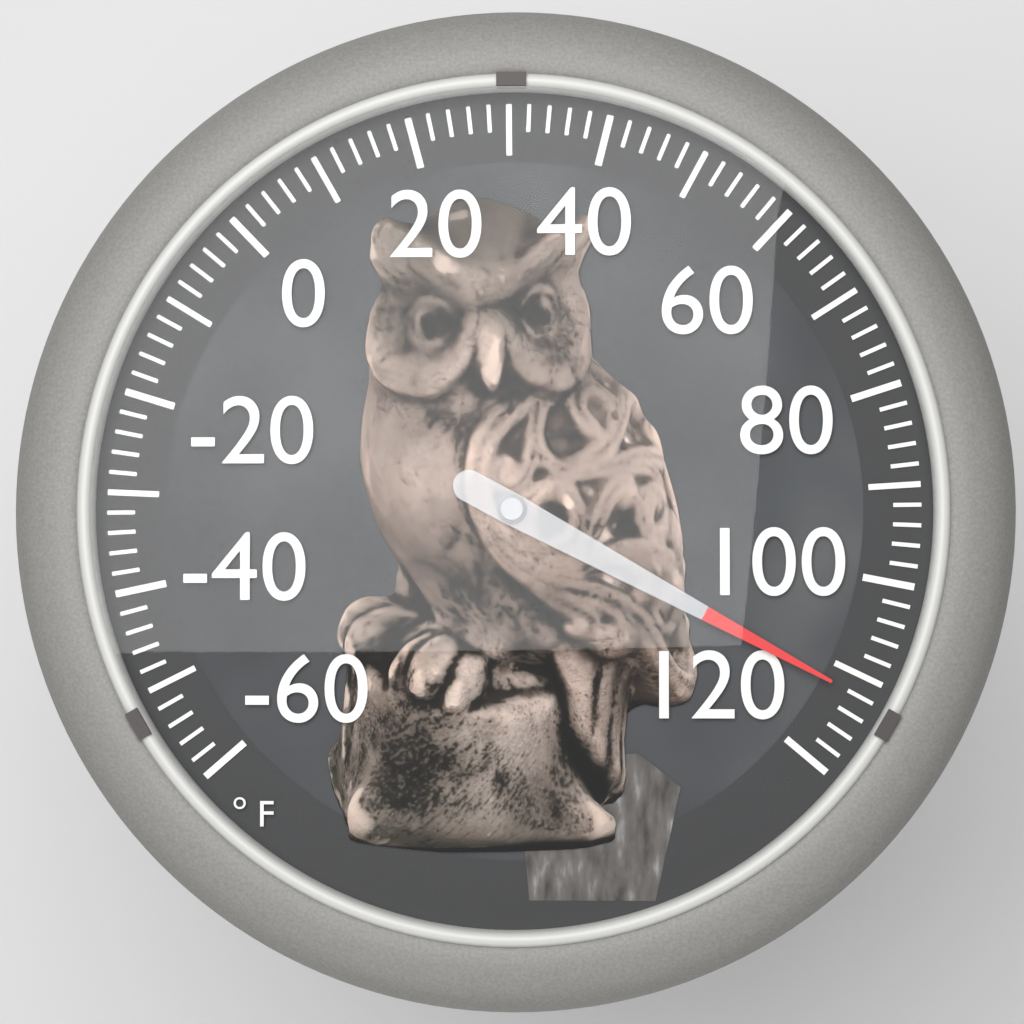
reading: 112 °F
